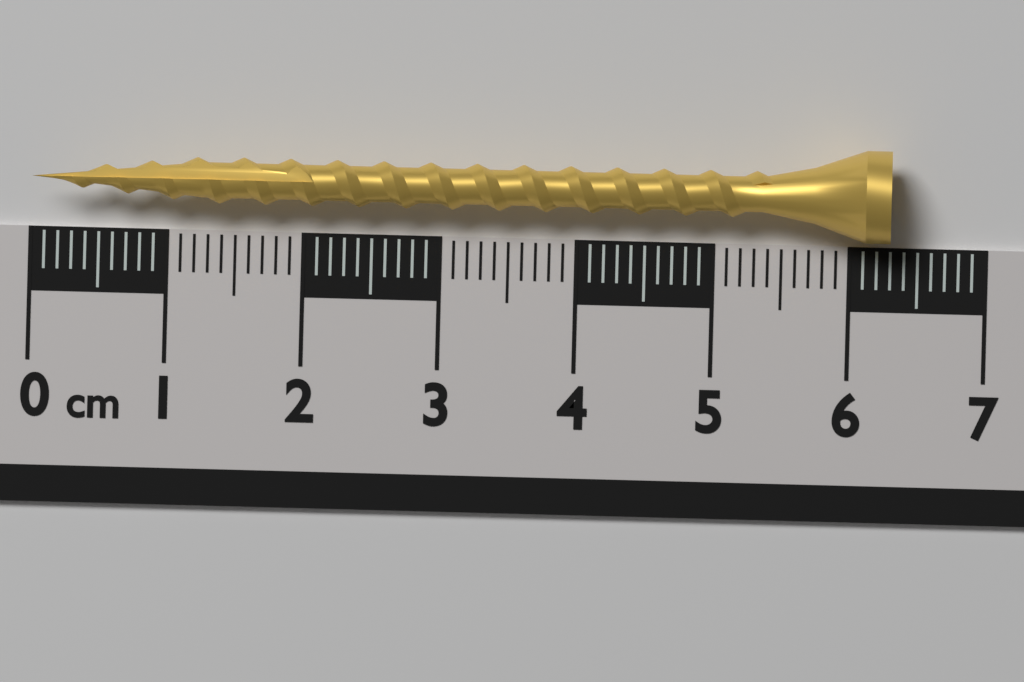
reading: 6.3 cm
